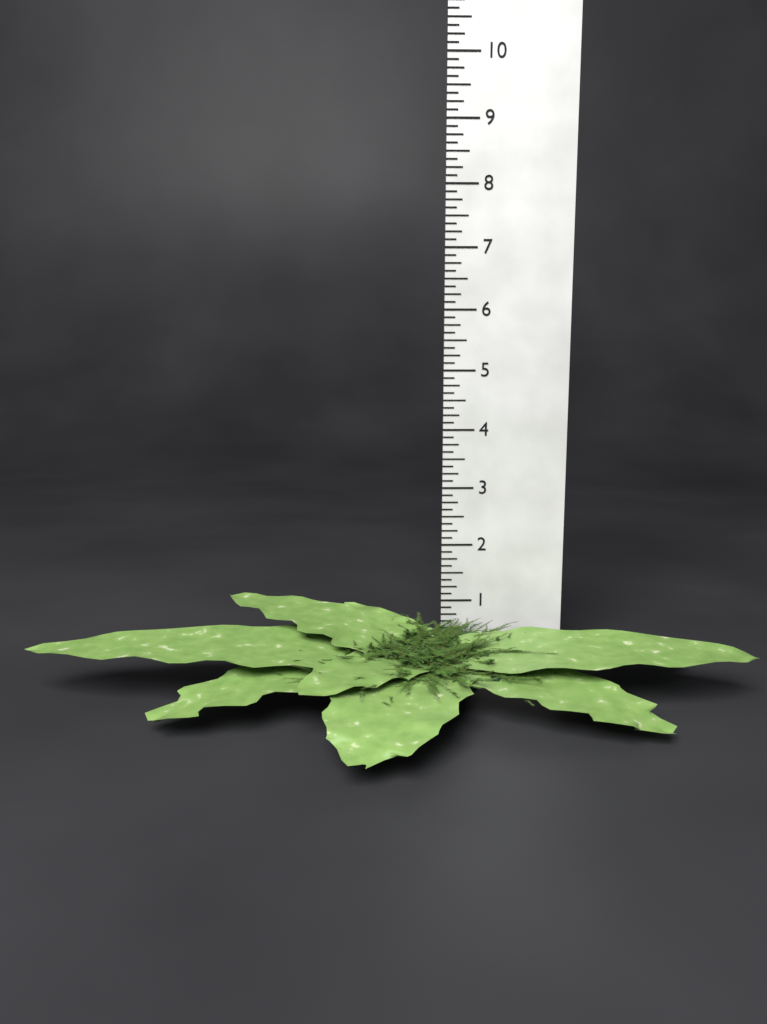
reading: 1.000 (no unit)
